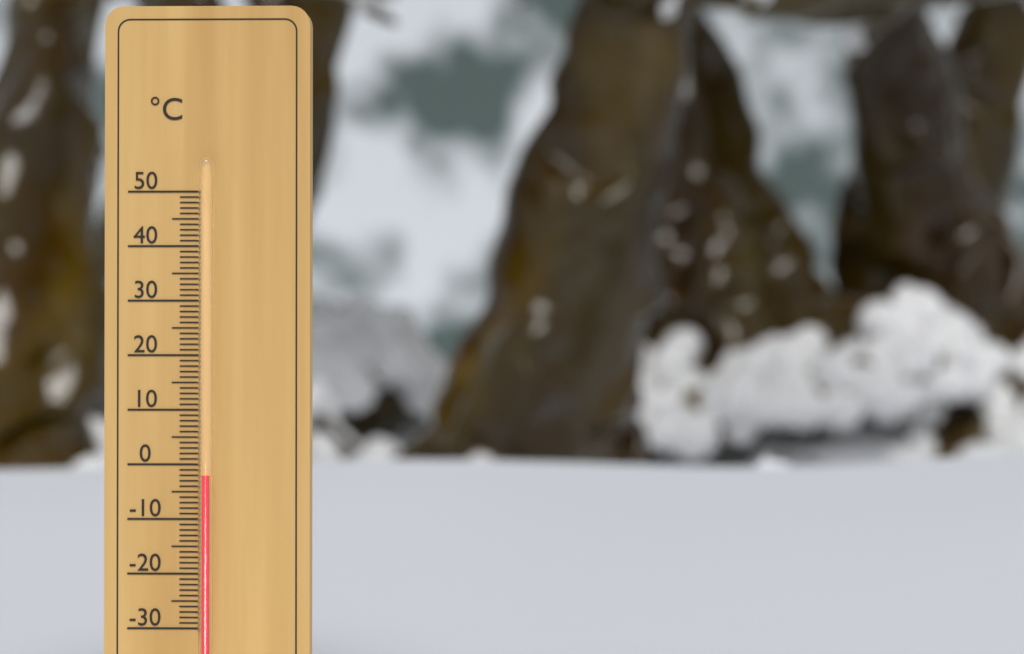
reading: -2 °C
